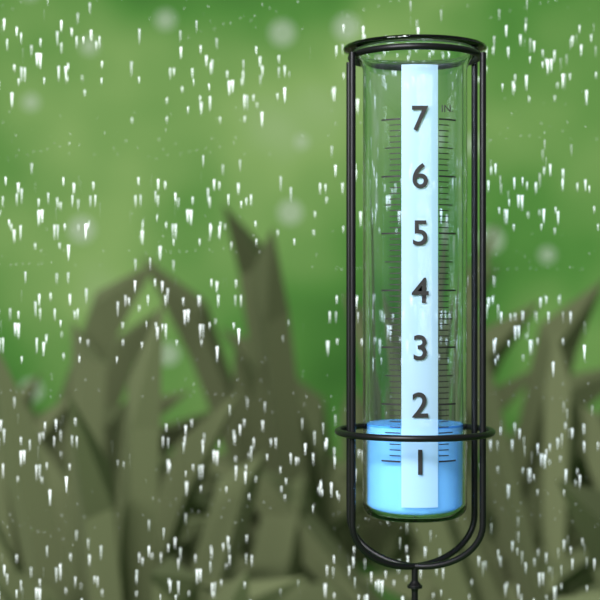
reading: 1.6 in
